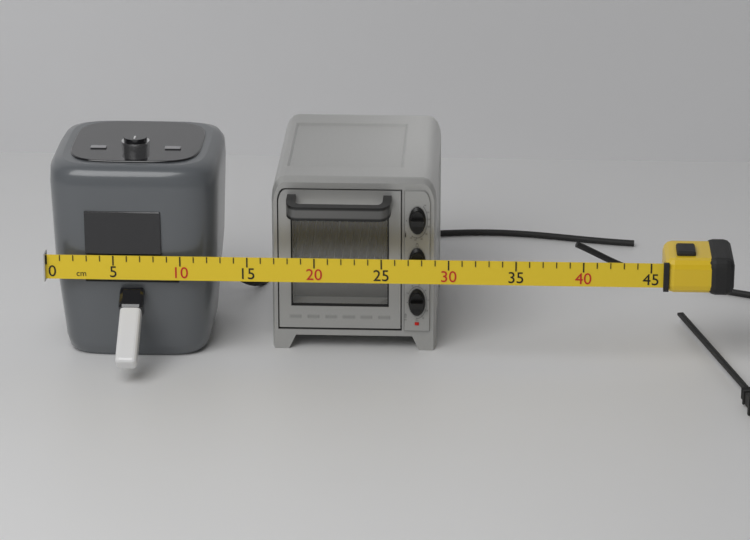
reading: 29 cm
